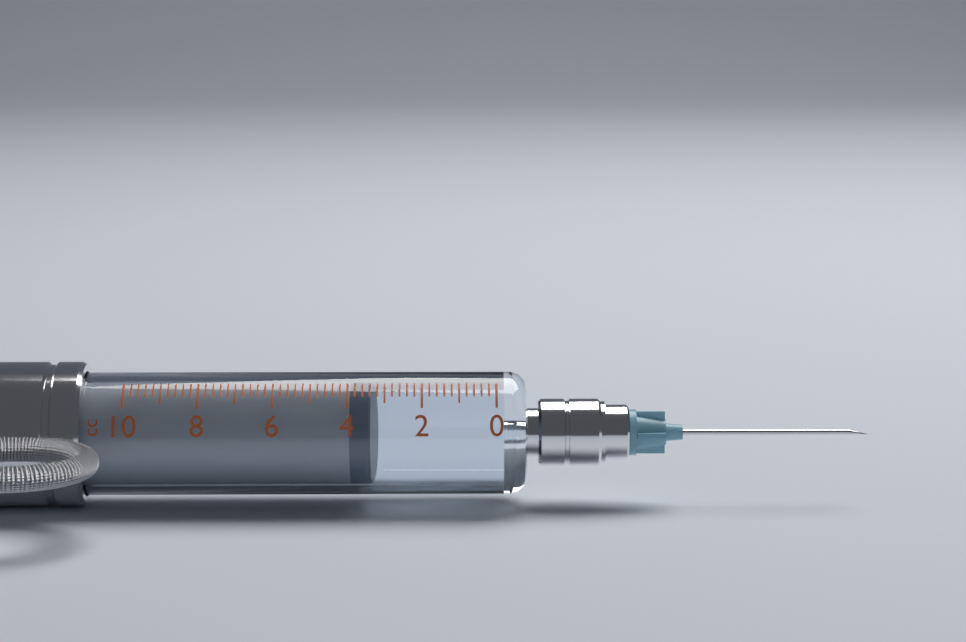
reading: 3.4 cc
